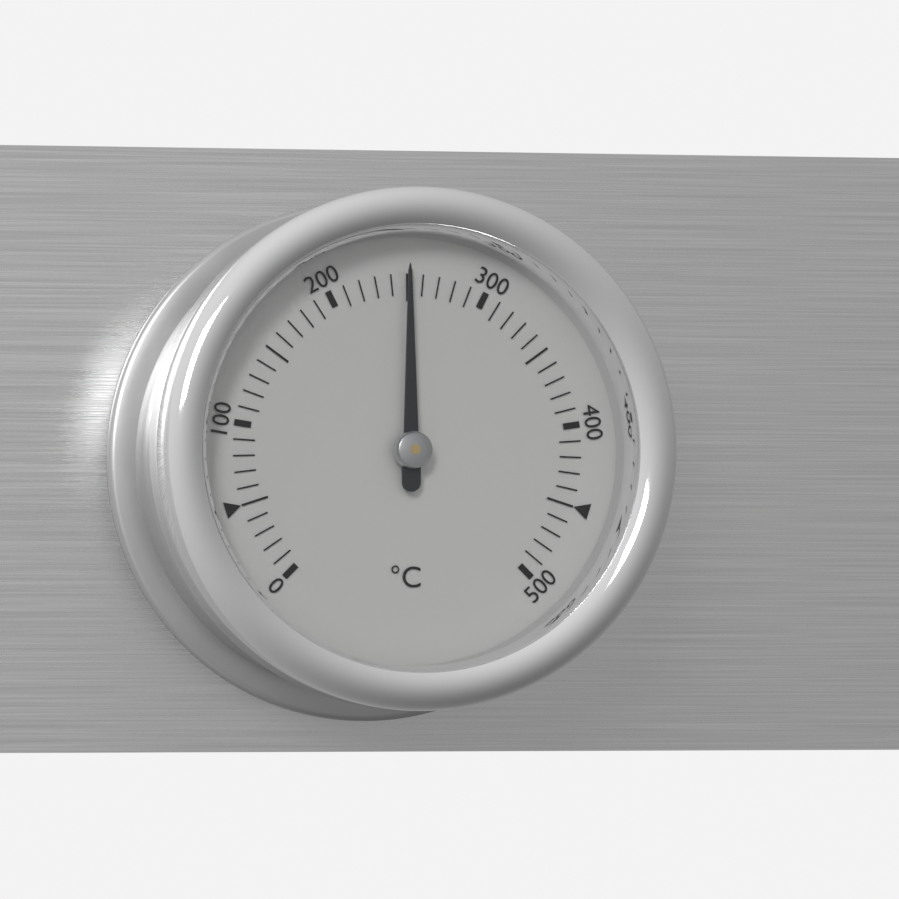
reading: 250 °C
